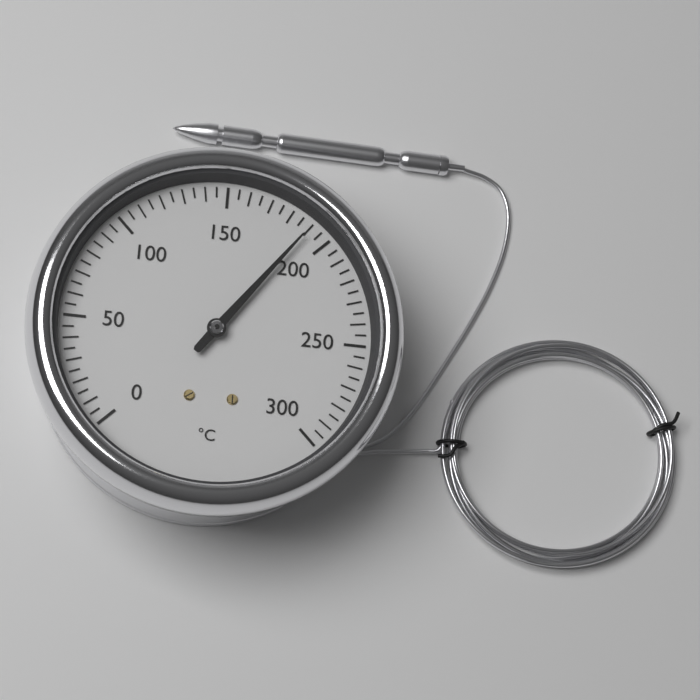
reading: 190 °C
